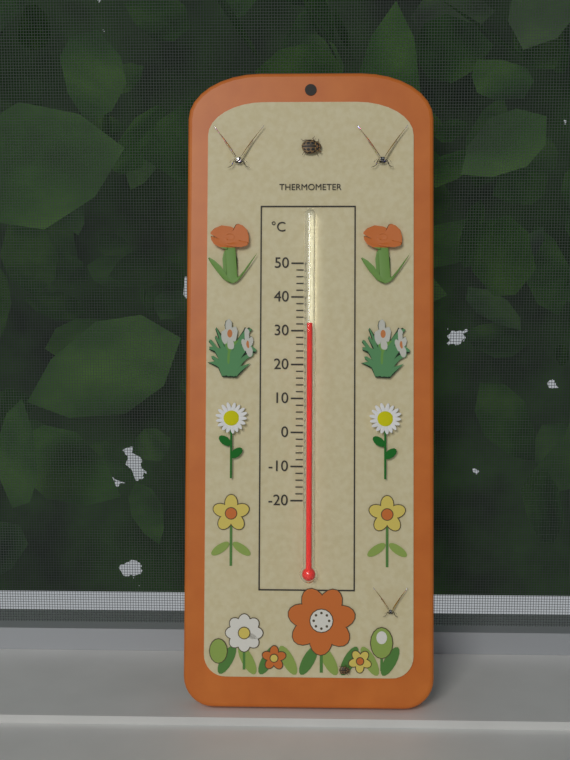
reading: 32 °C
